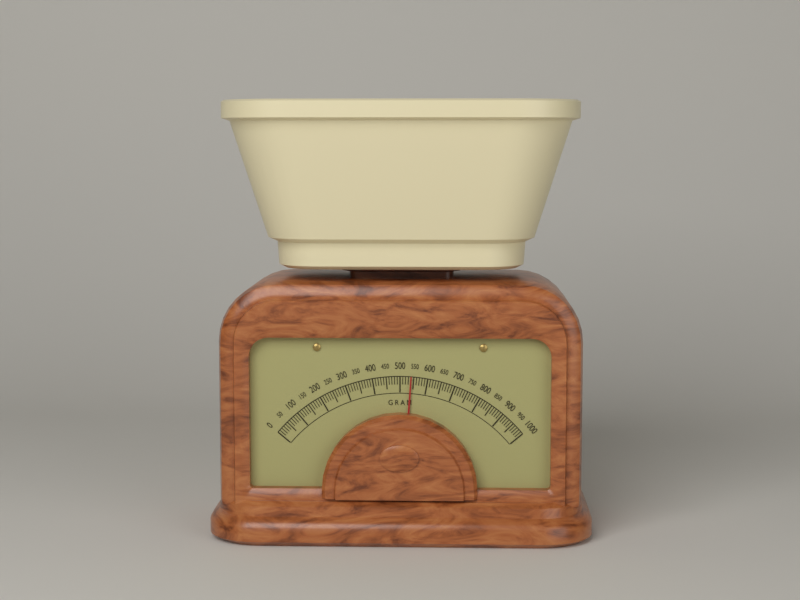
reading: 540 g
